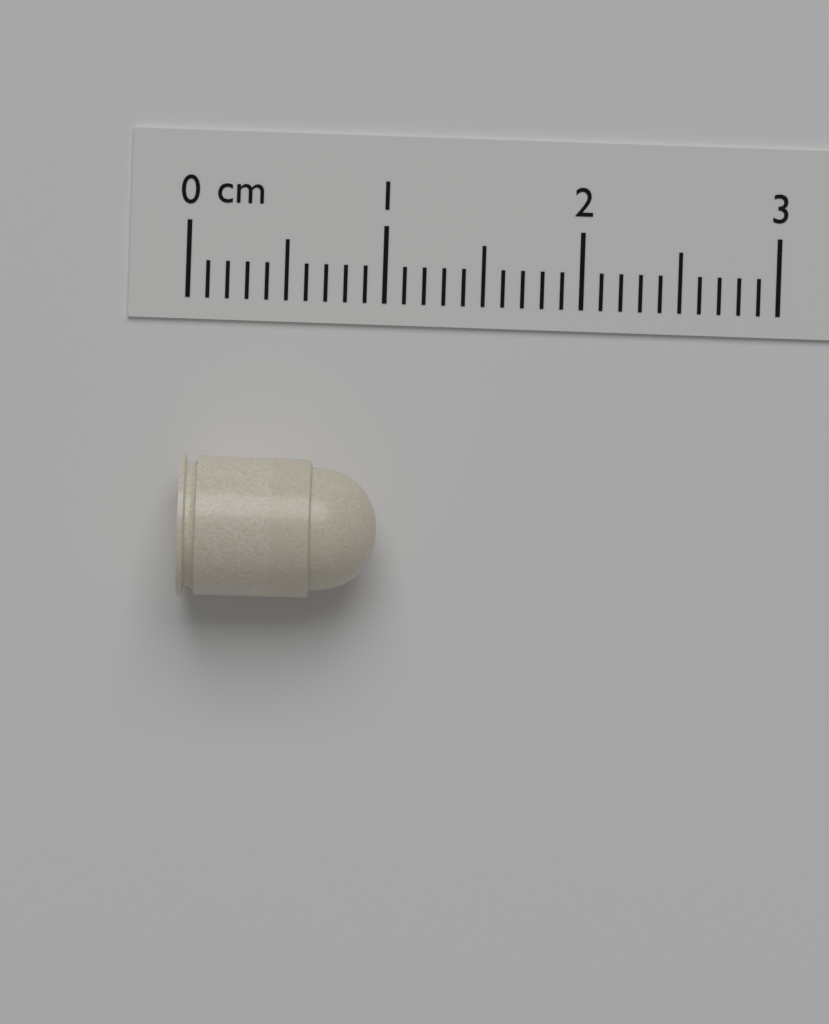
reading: 1.0 cm
